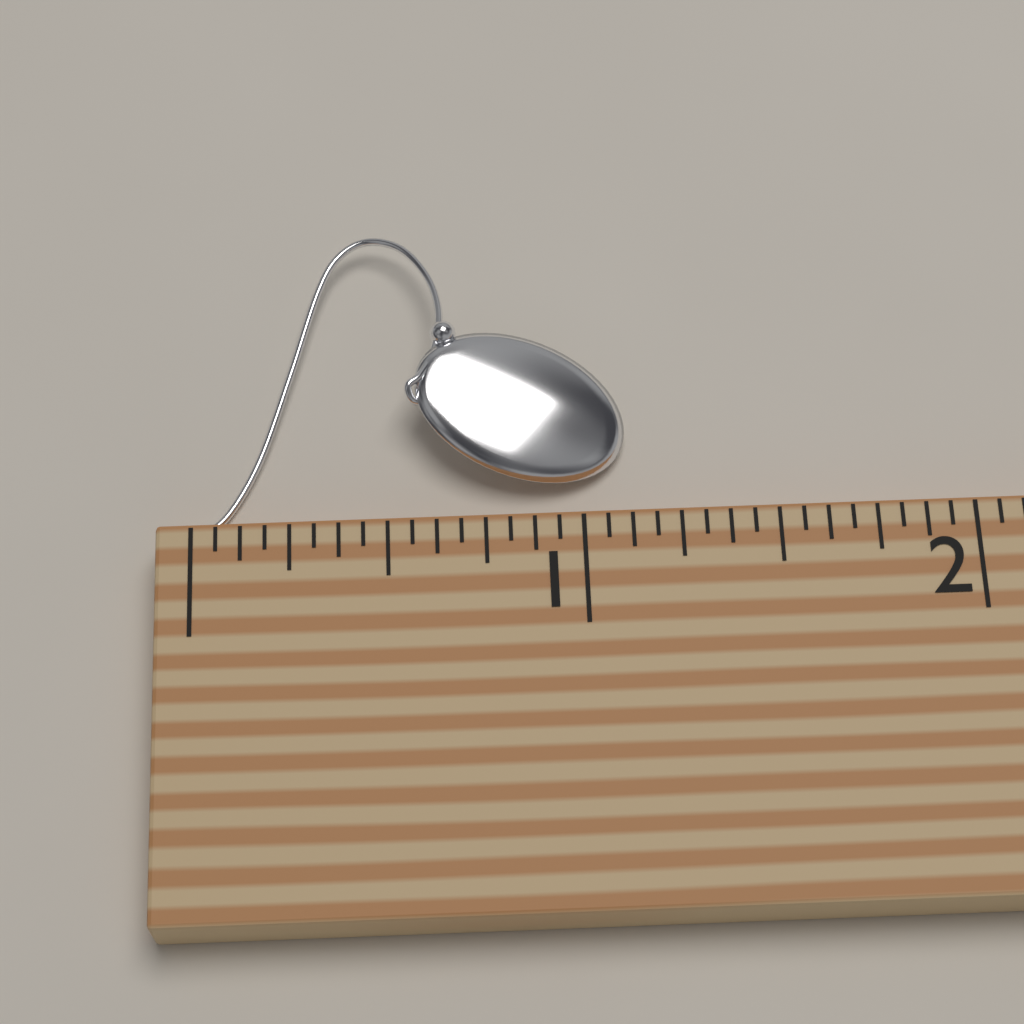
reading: 1.1250 (no unit)
